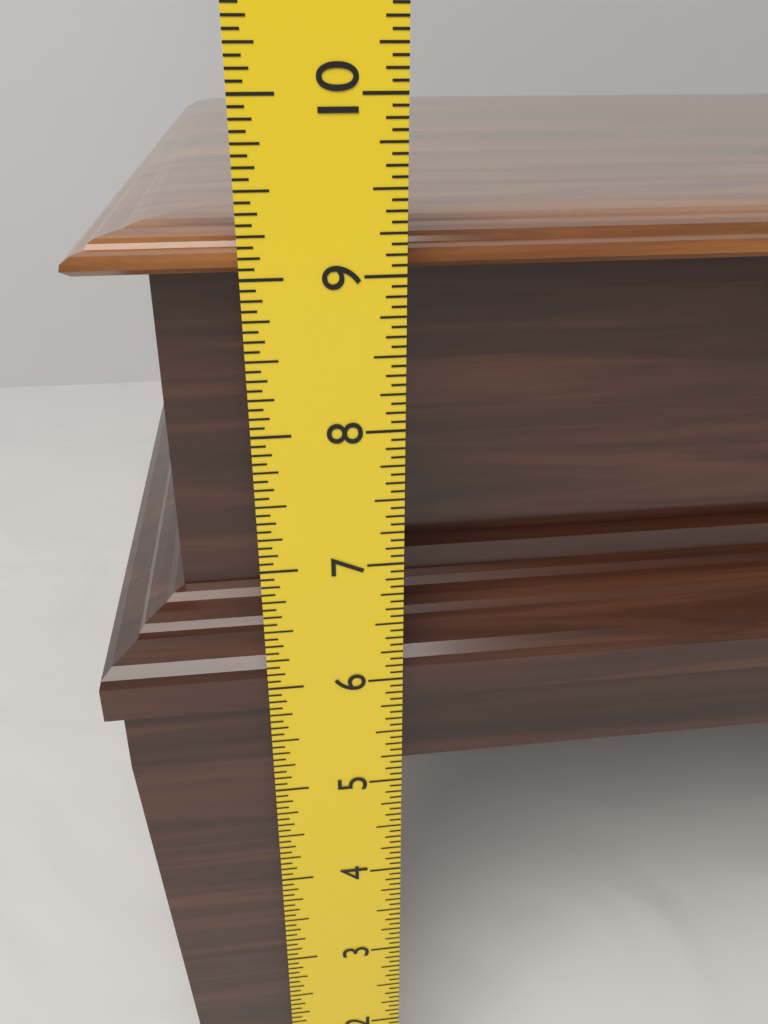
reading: 9.2500 in
